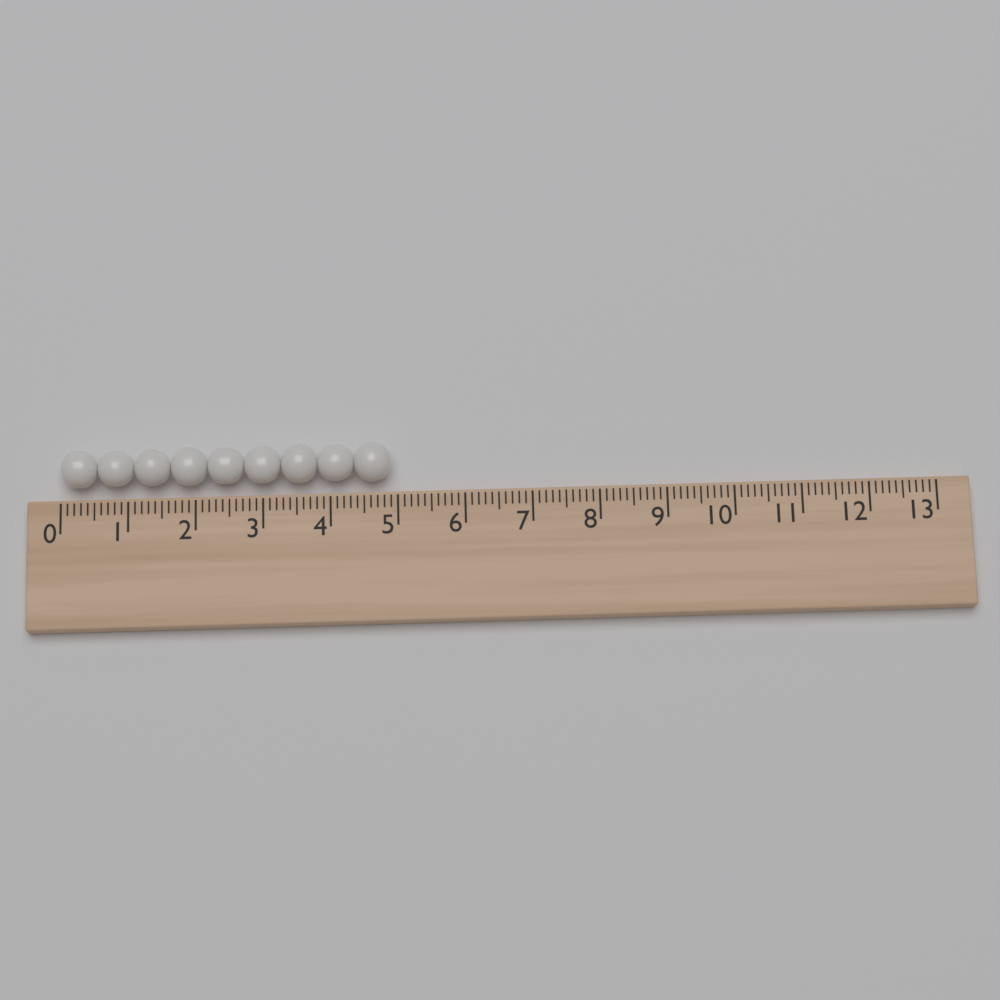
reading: 4.9 (no unit)
